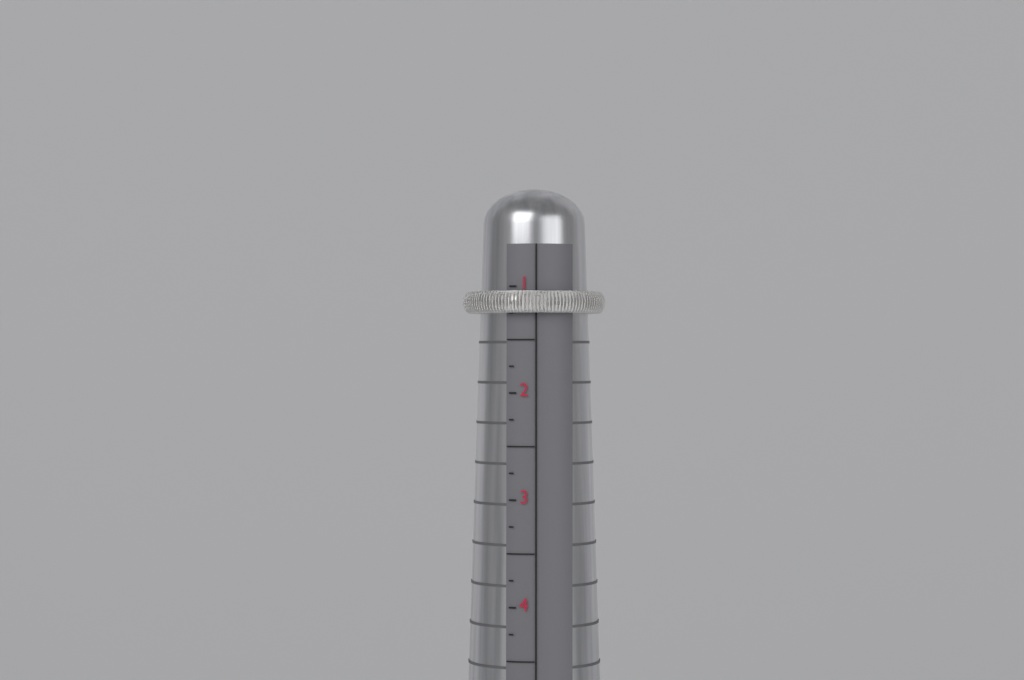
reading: 1.25 (no unit)
